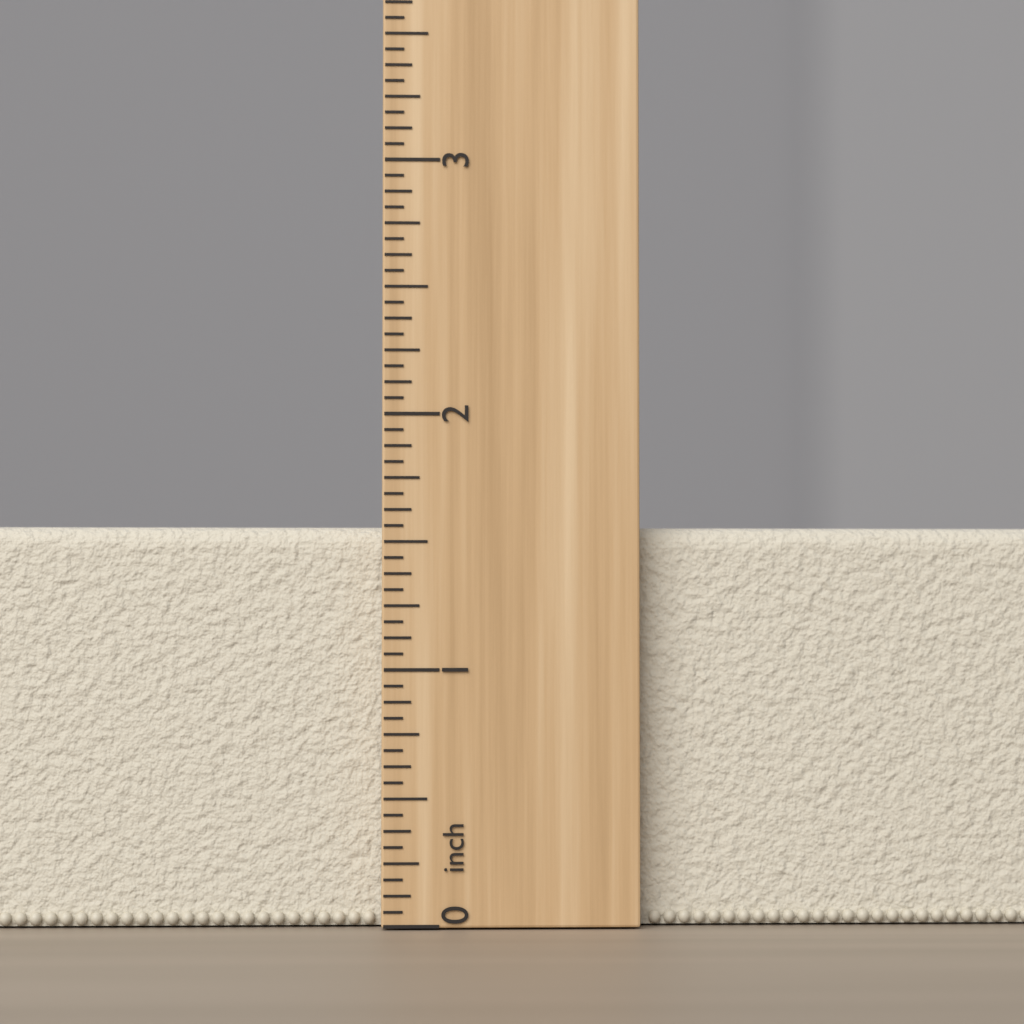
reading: 1.5625 inch
